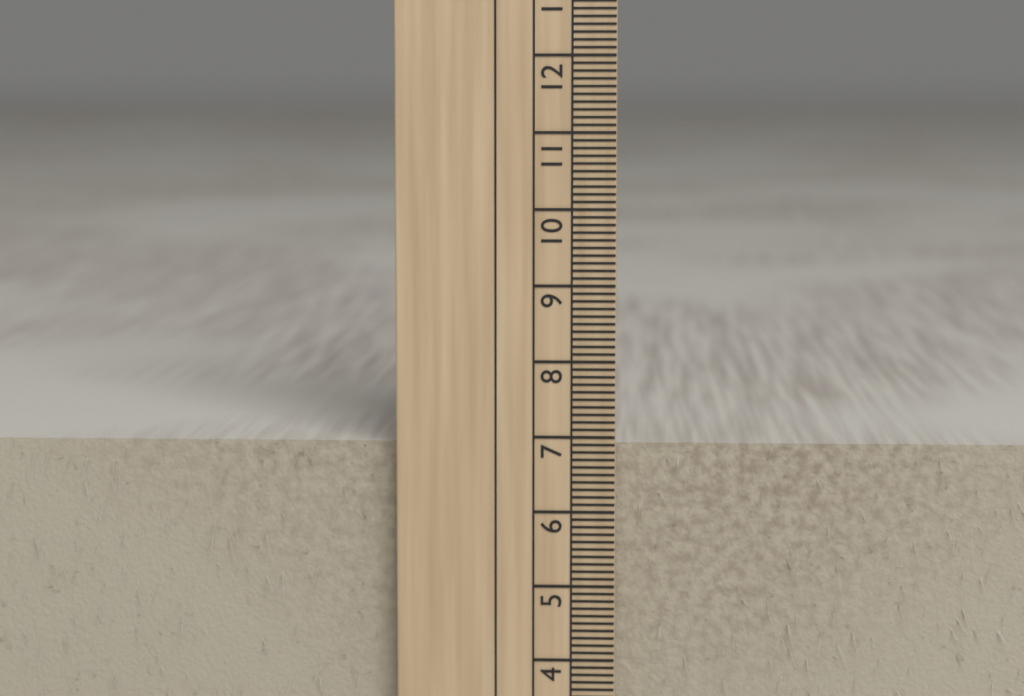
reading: 6.9 cm
